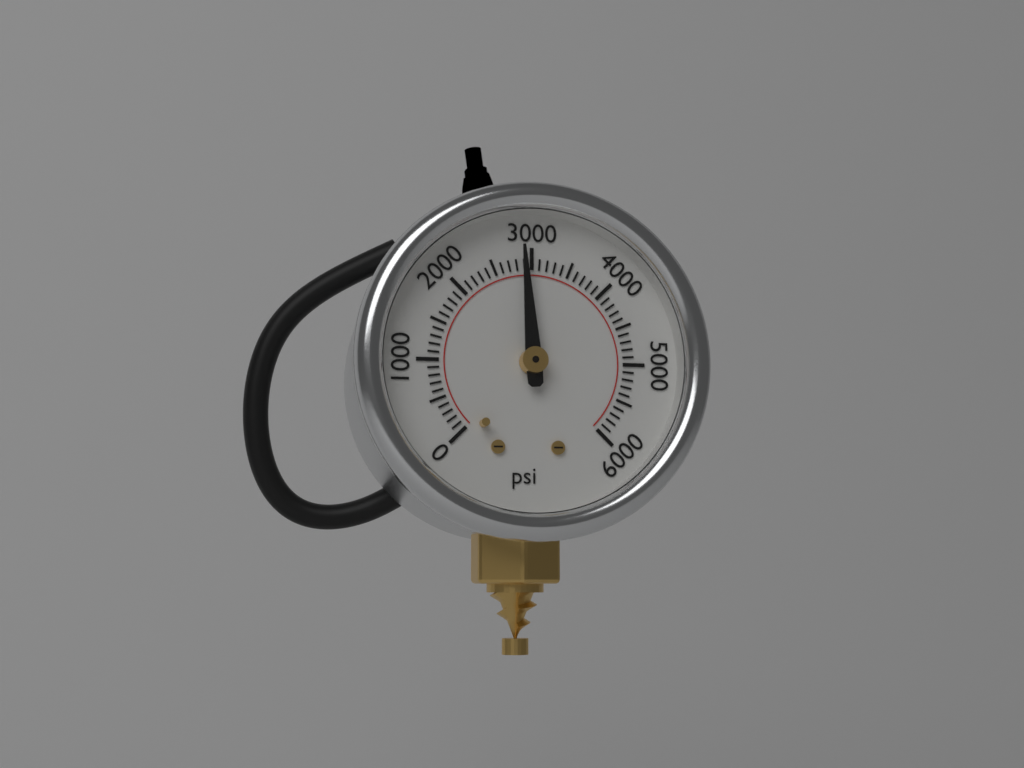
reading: 2900 psi
